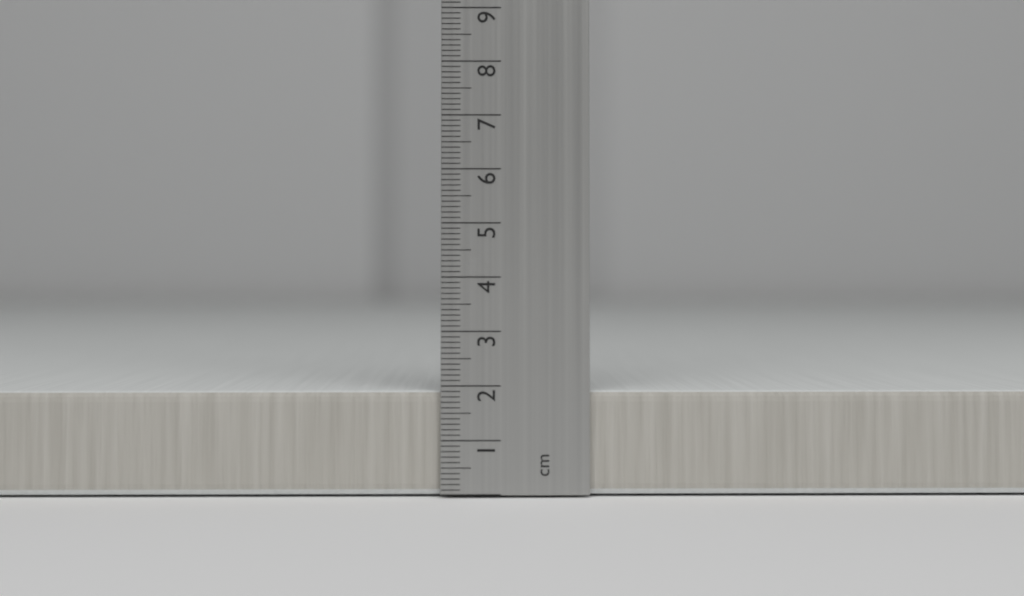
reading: 1.9 cm
